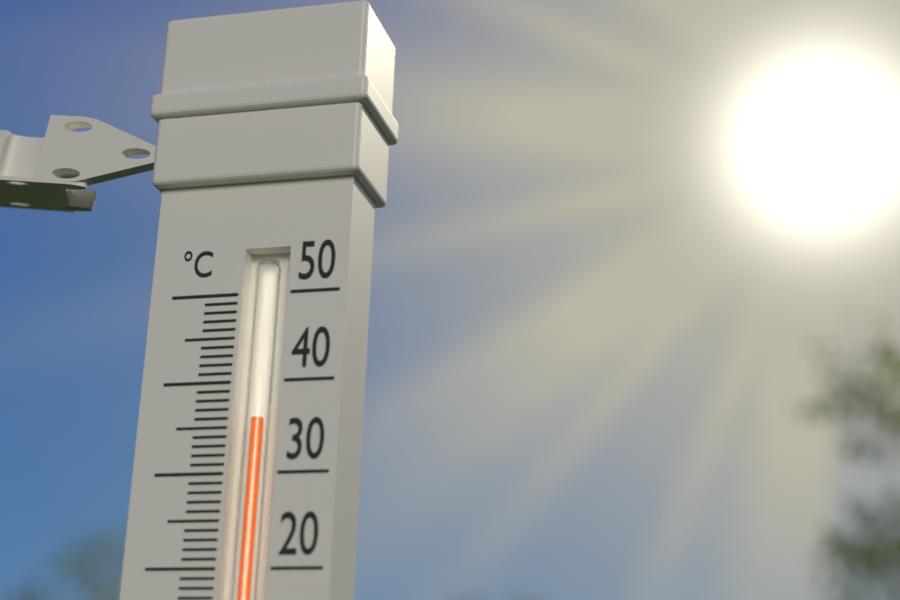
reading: 36 °C
